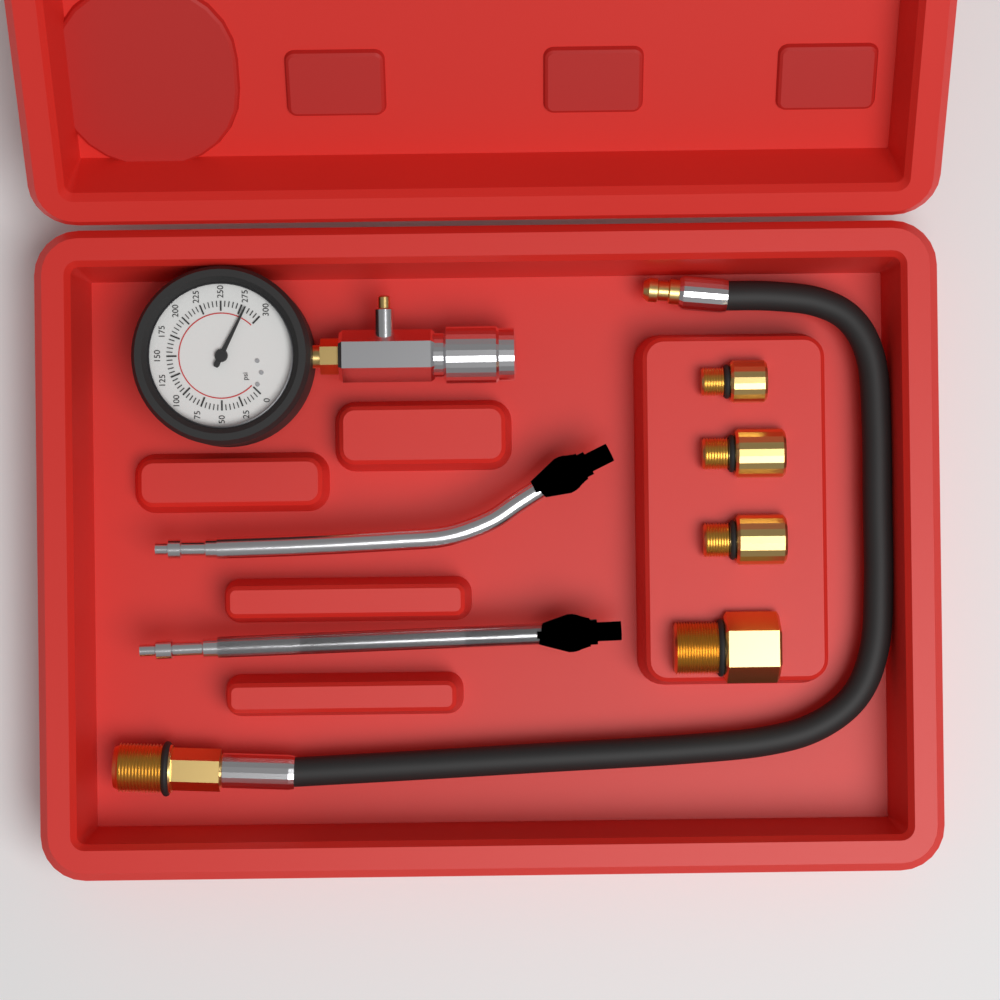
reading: 280 psi
